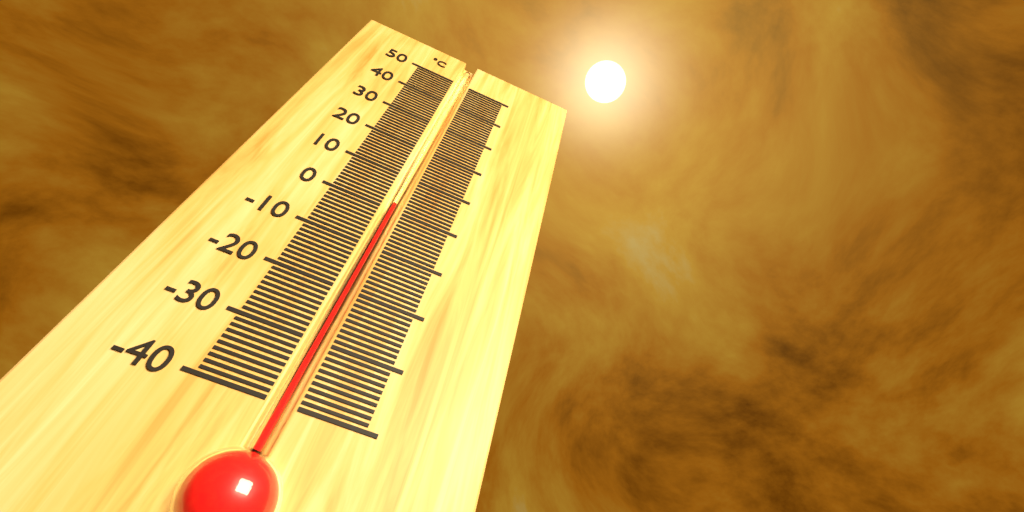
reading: 2 °C
